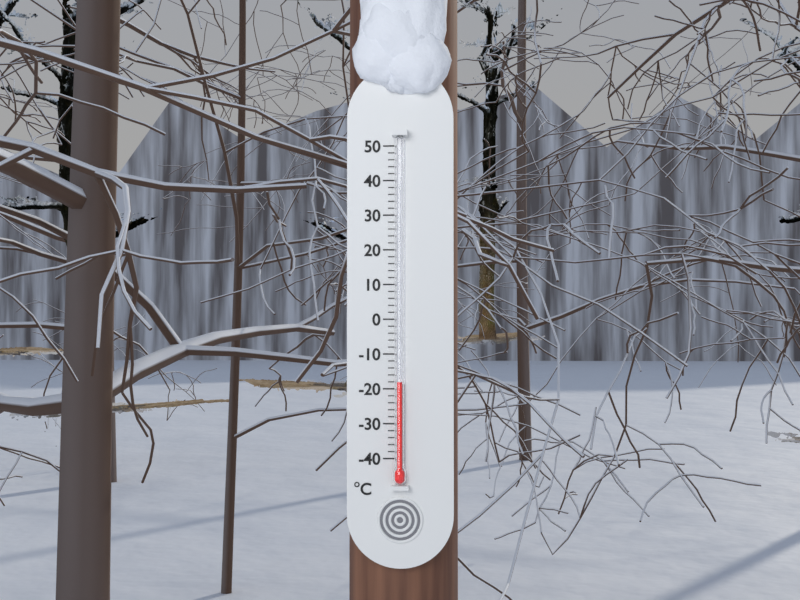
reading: -18 °C
